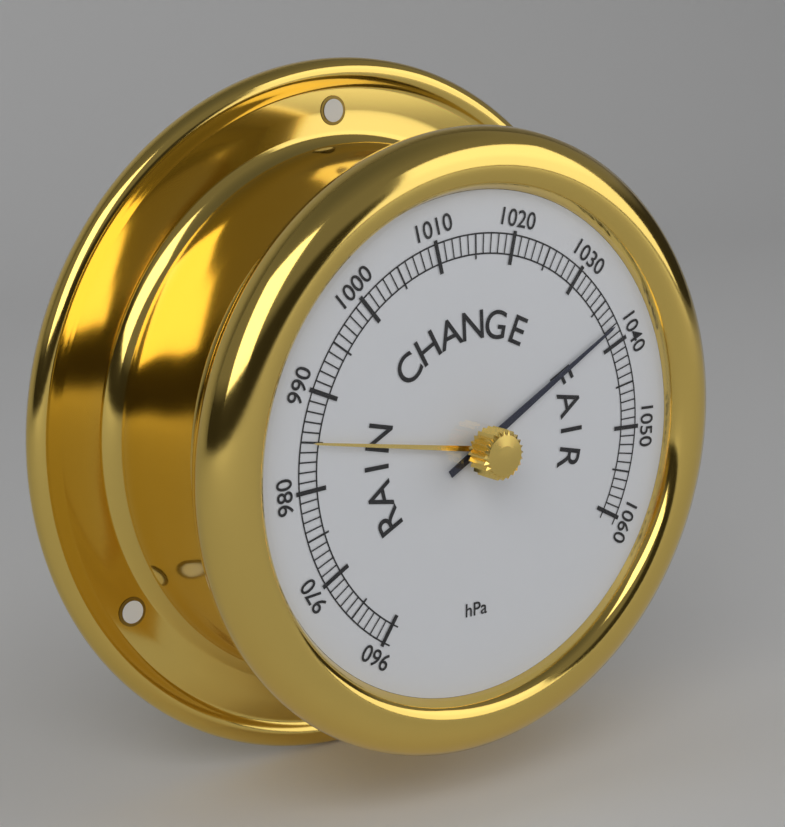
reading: 1038 hPa
